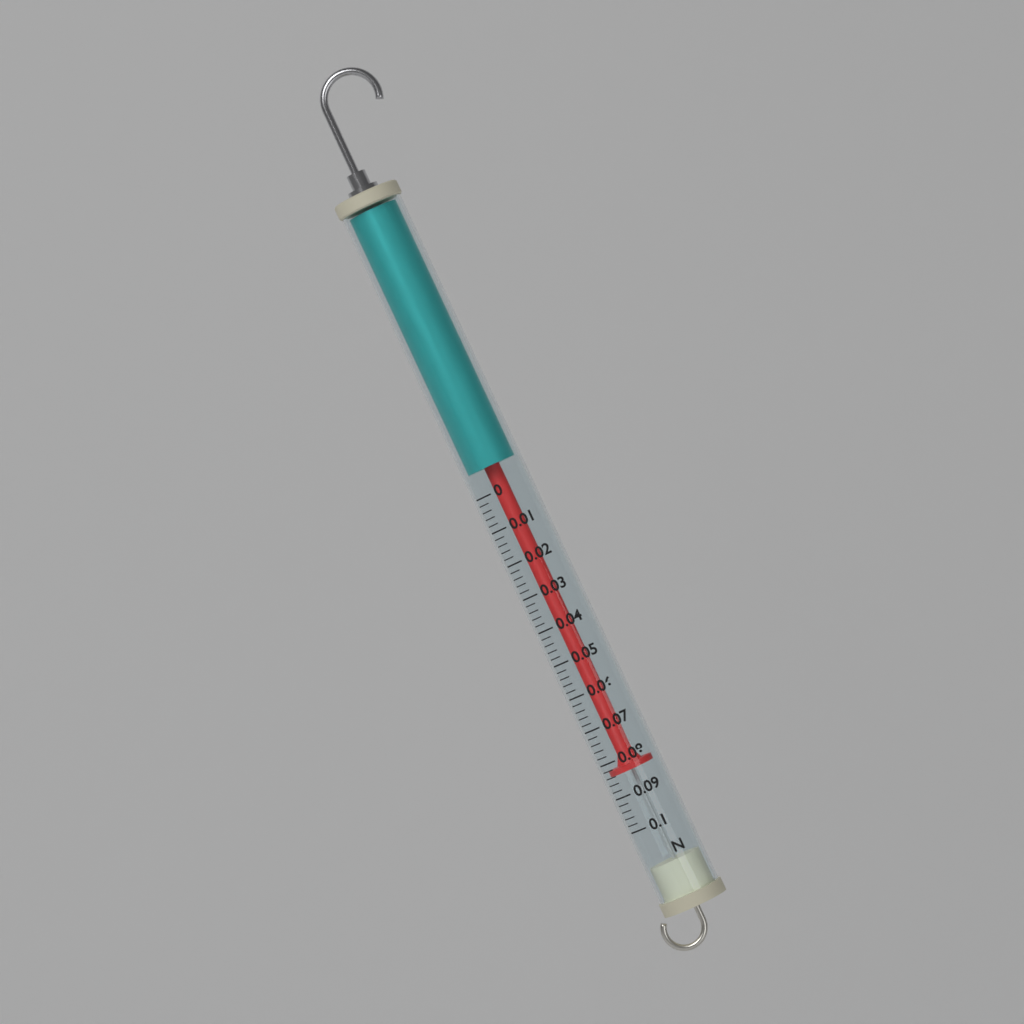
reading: 0.084 N
